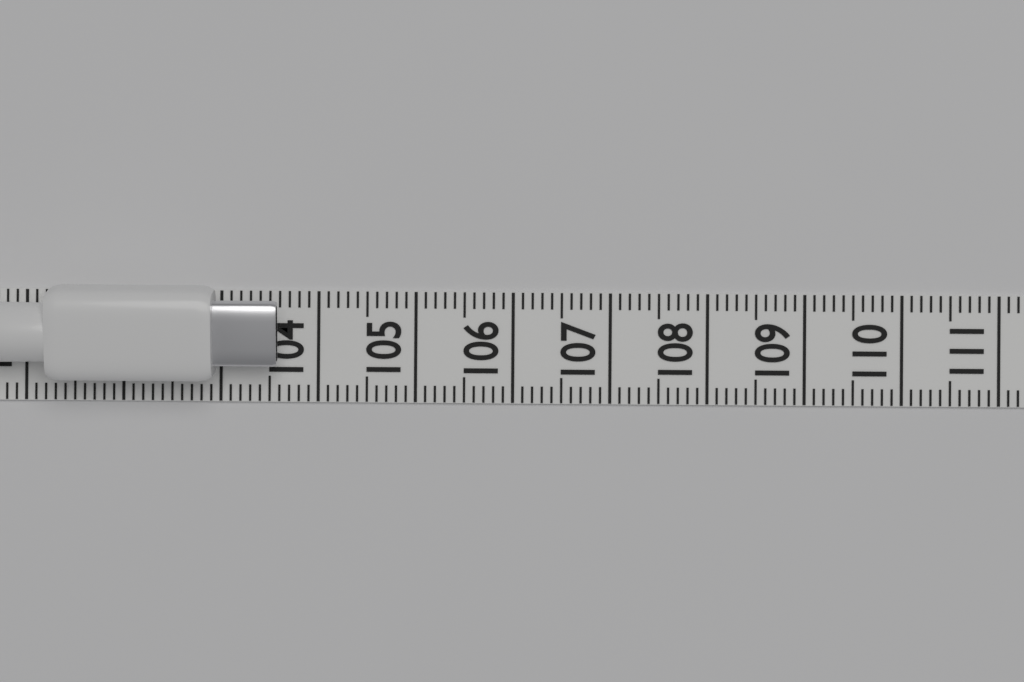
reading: 103.6 (no unit)
